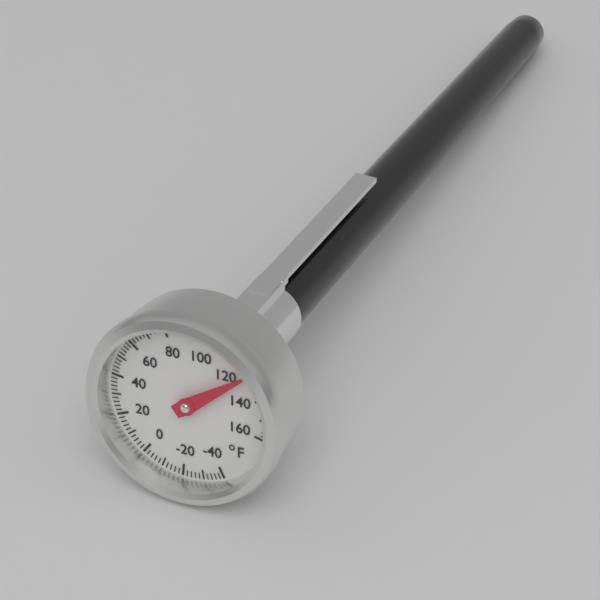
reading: 126 °F
